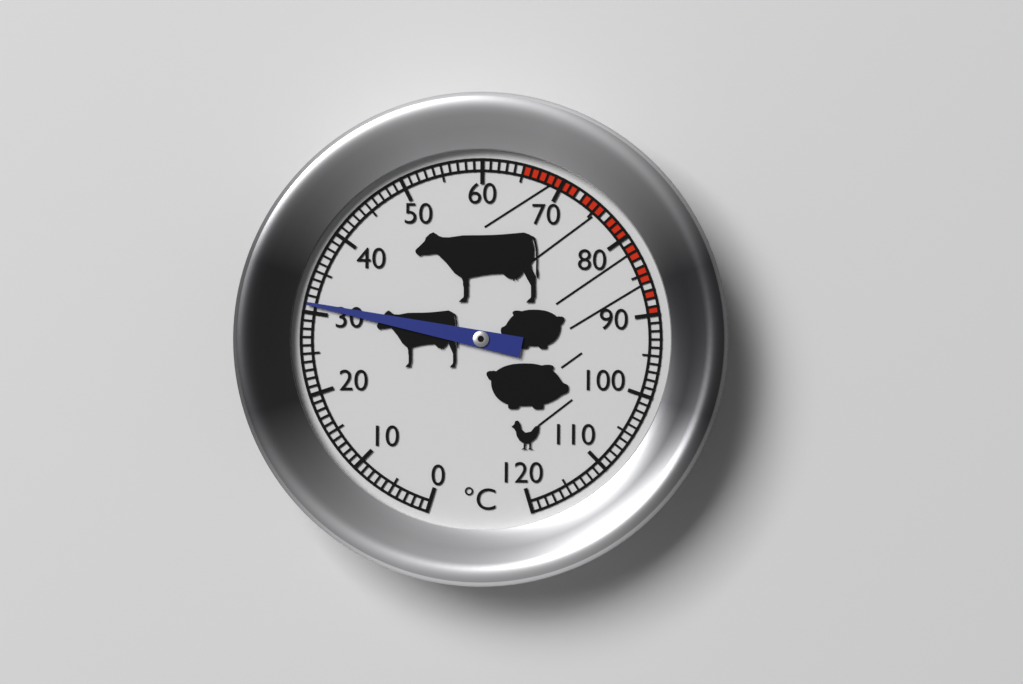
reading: 31 °C
